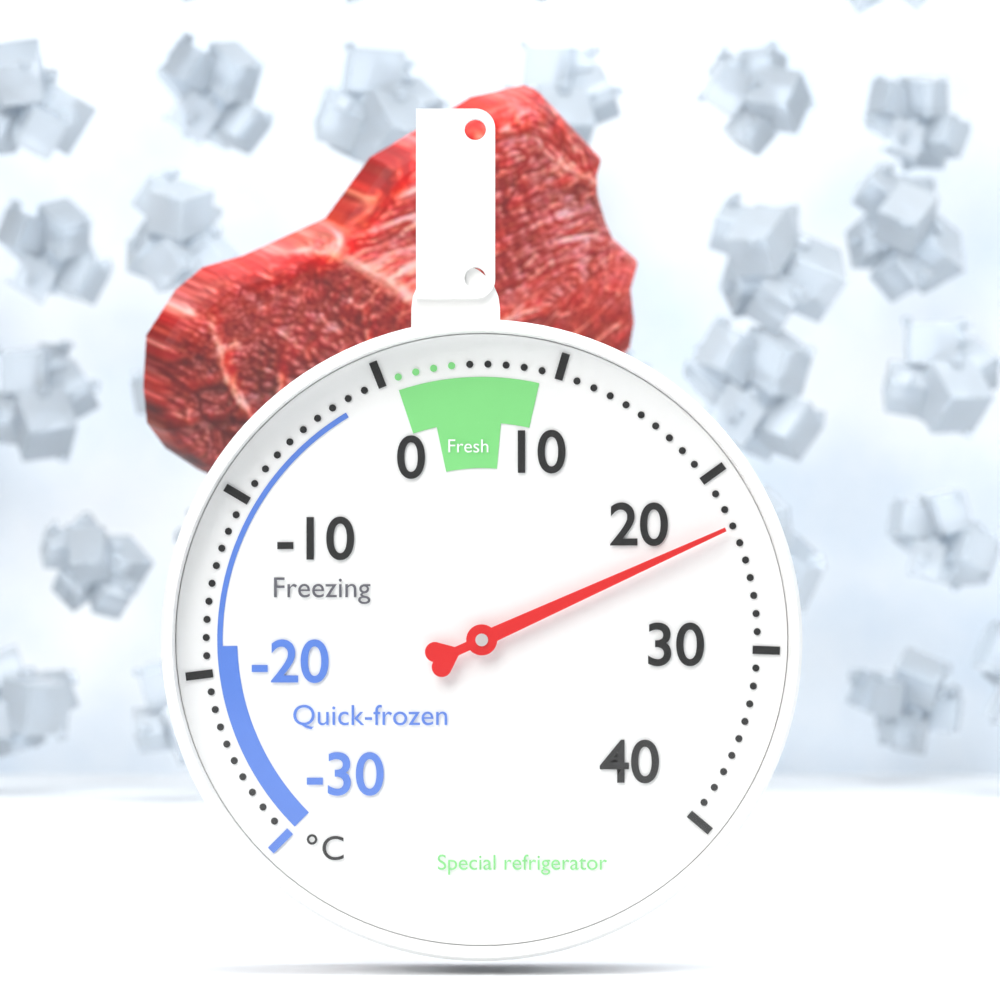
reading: 23 °C
